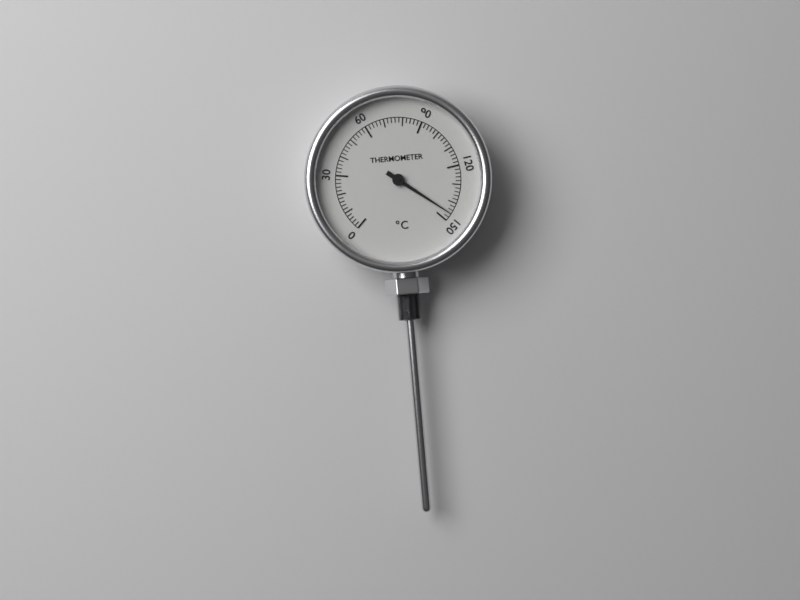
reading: 146 °C
